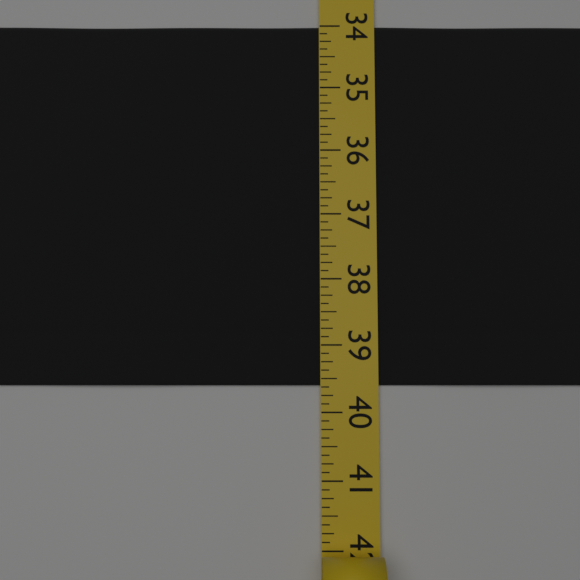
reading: 39.600 (no unit)
